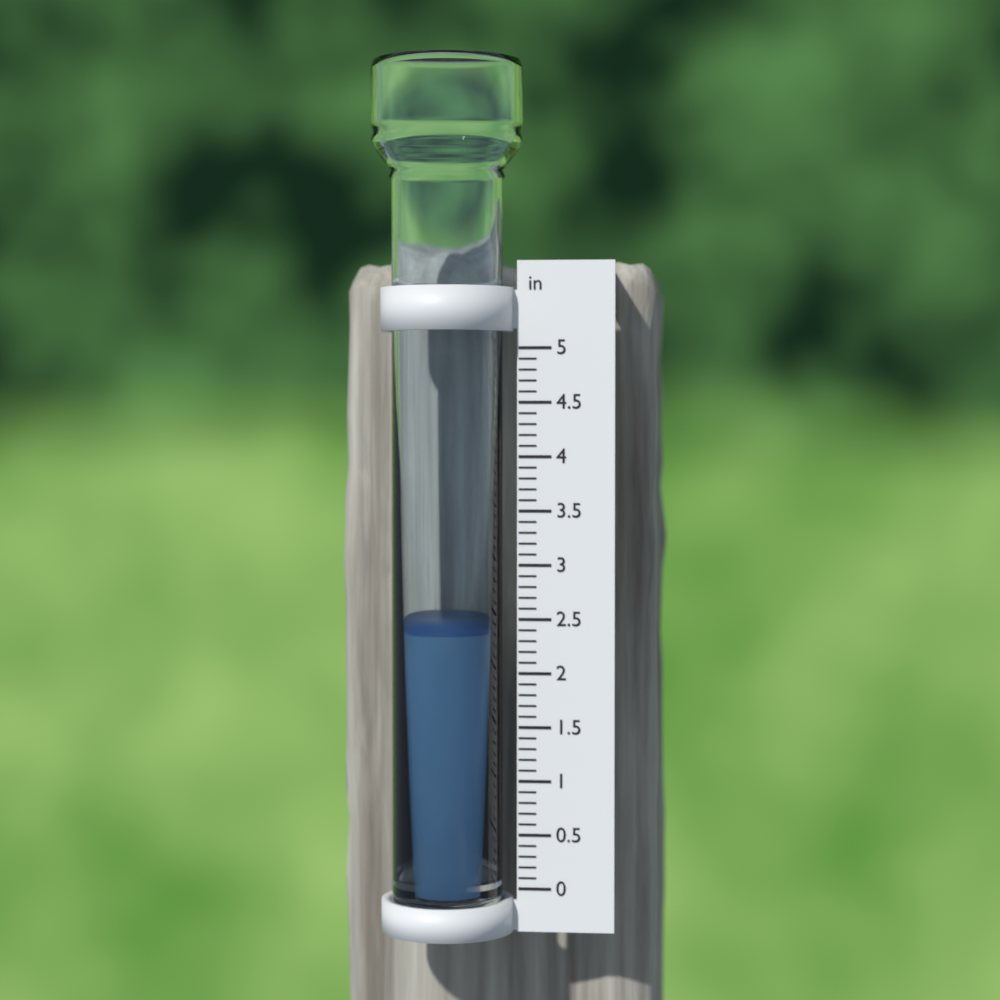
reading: 2.4 in
